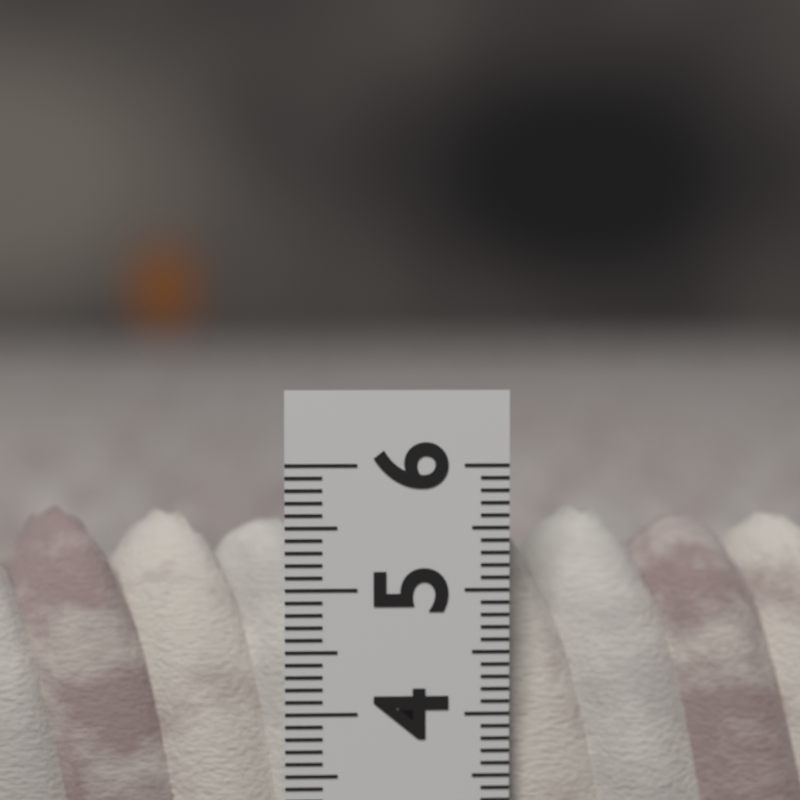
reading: 5.6 (no unit)
